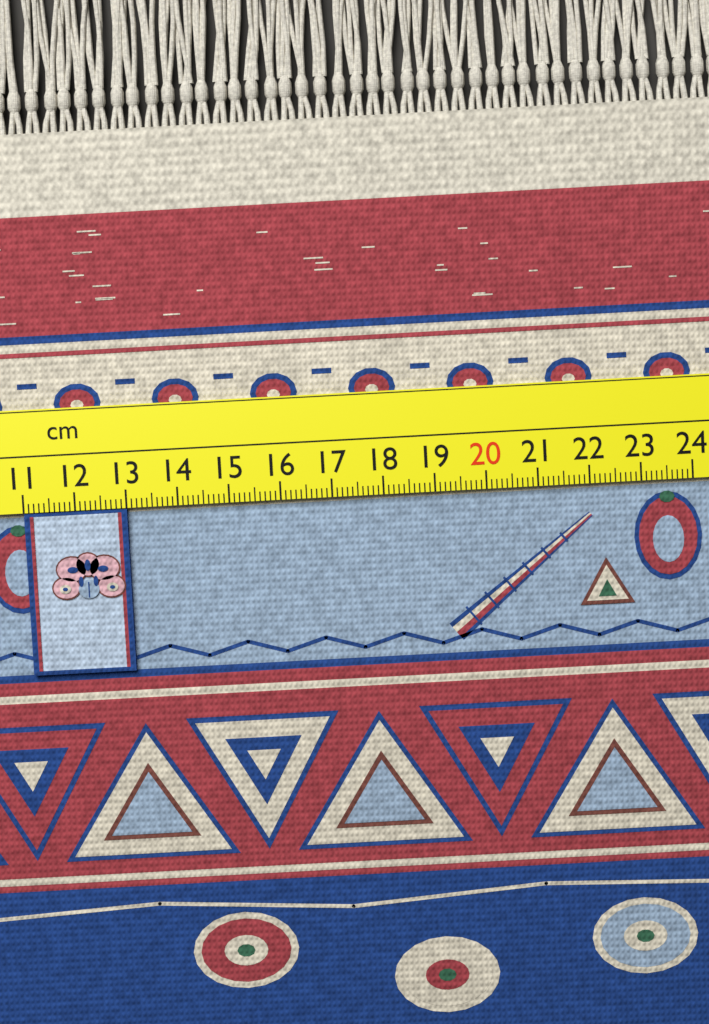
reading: 13.0 cm
